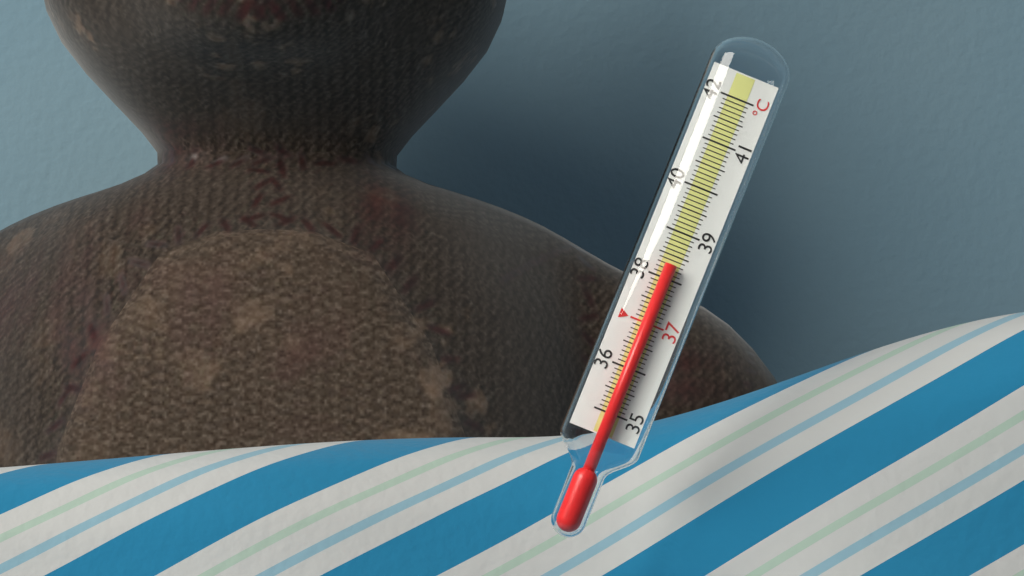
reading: 38.3 °C
